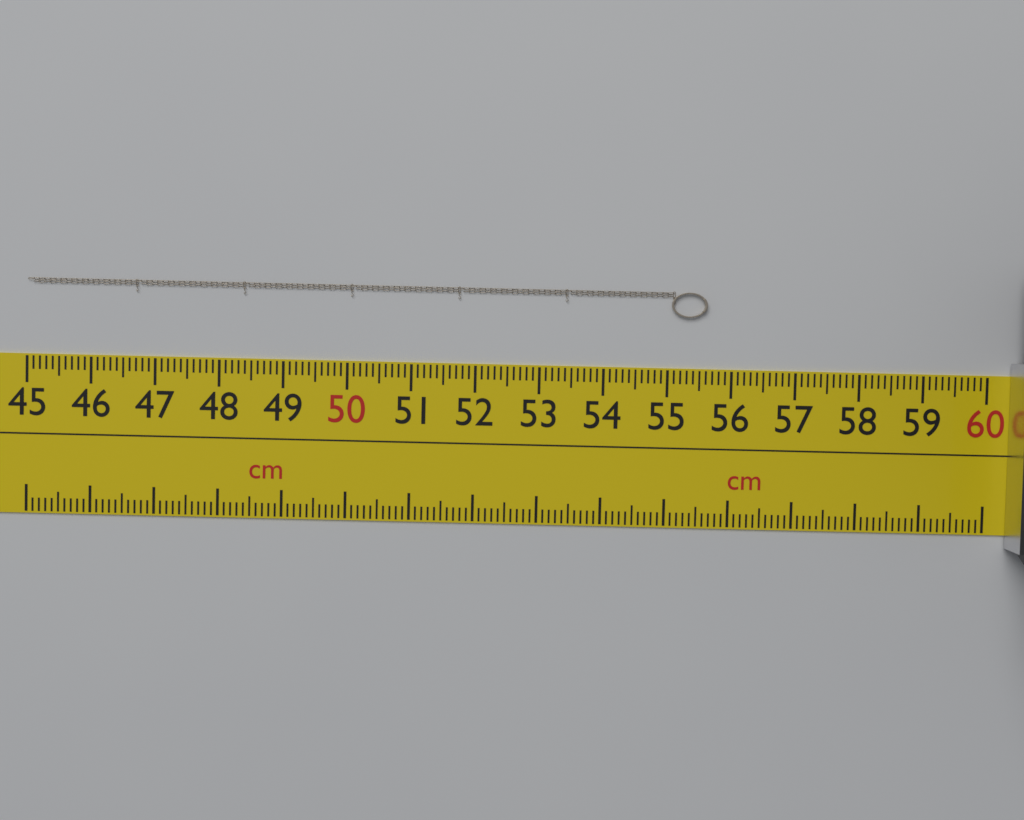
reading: 55.6 cm
